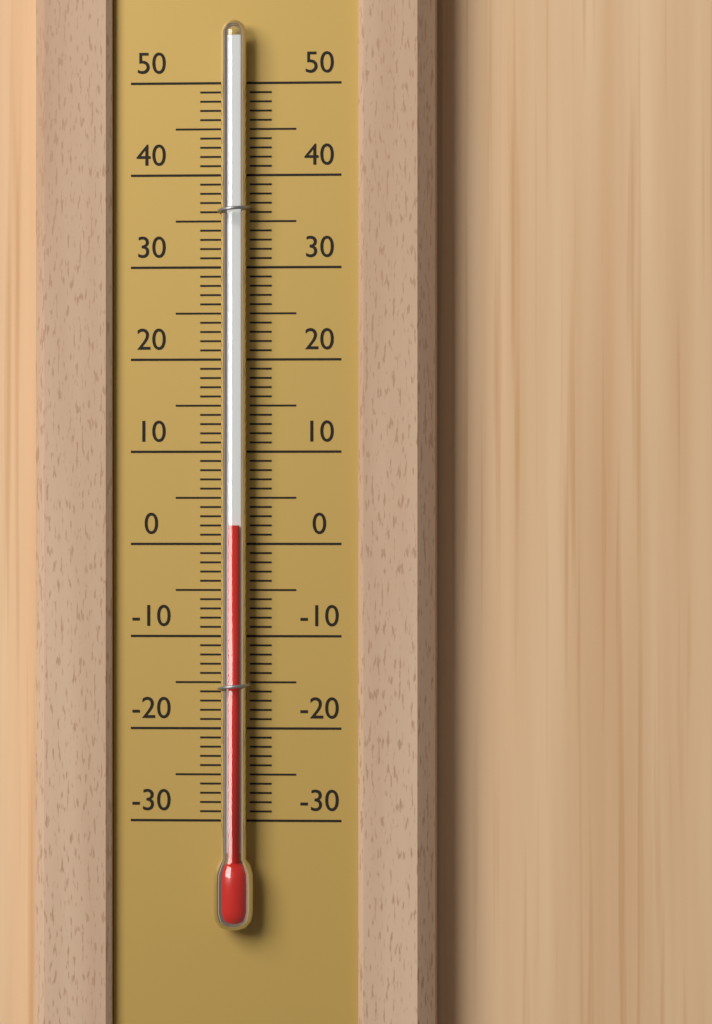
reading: 2 (no unit)
